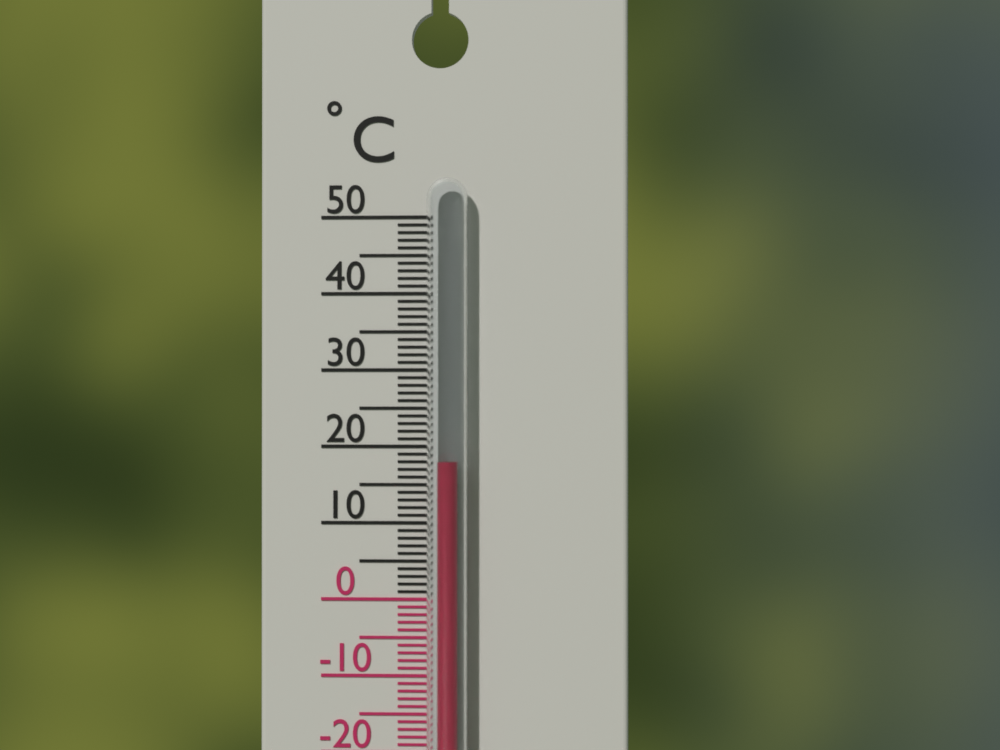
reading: 18 °C
